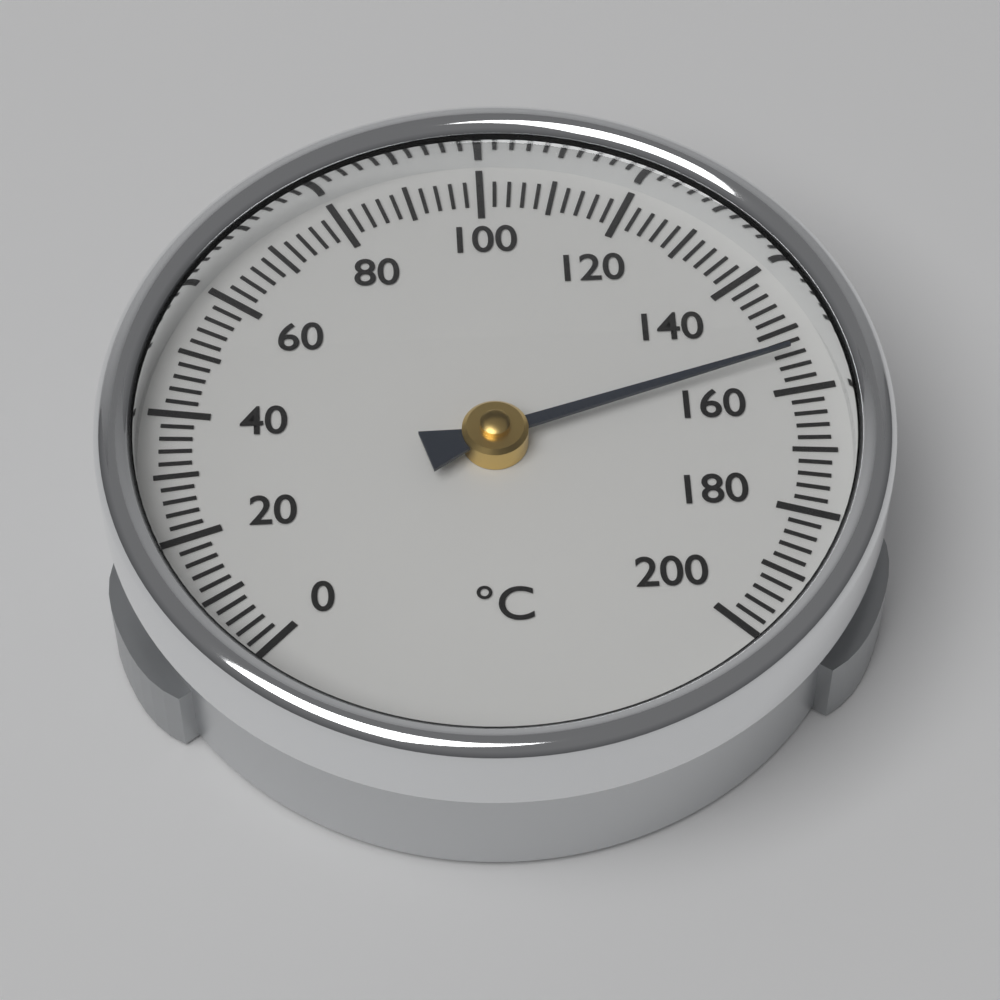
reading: 154 °C
